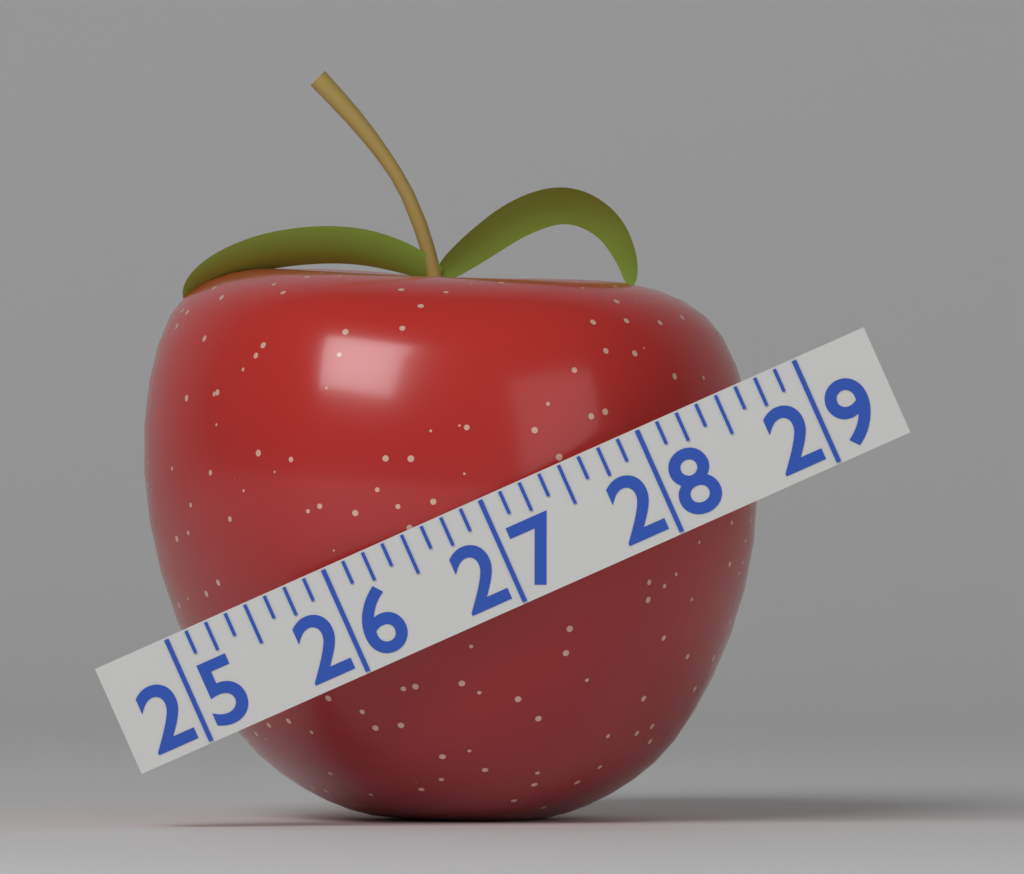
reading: 28.625 (no unit)
